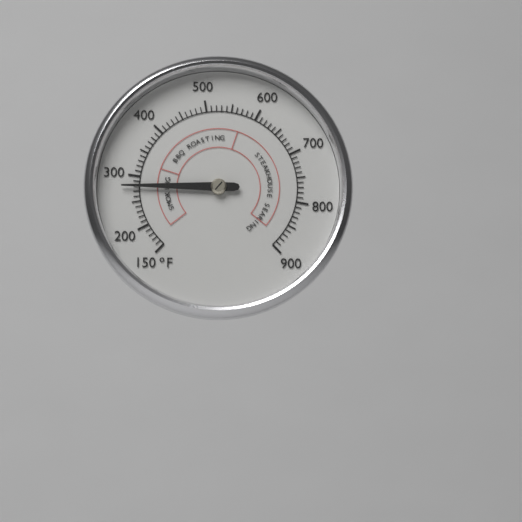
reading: 280 °F
